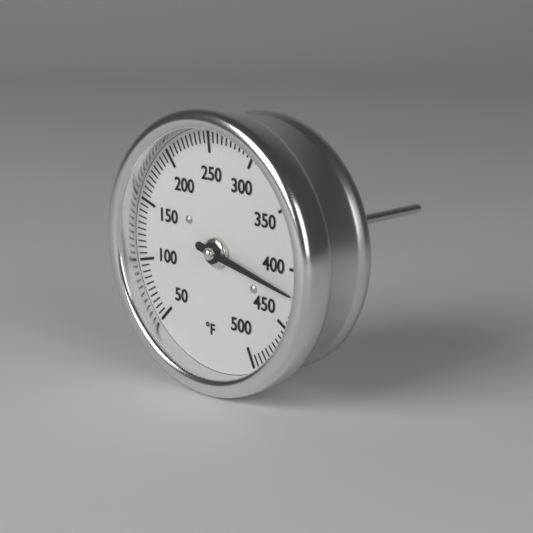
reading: 420 °F
